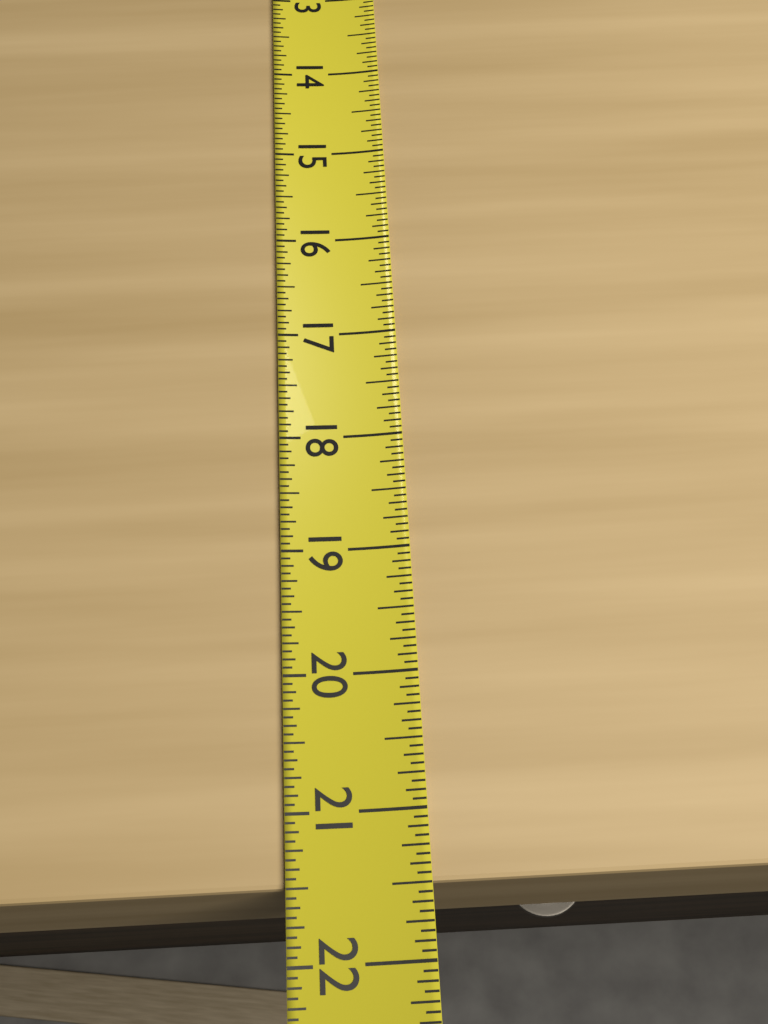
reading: 21.5000 (no unit)
